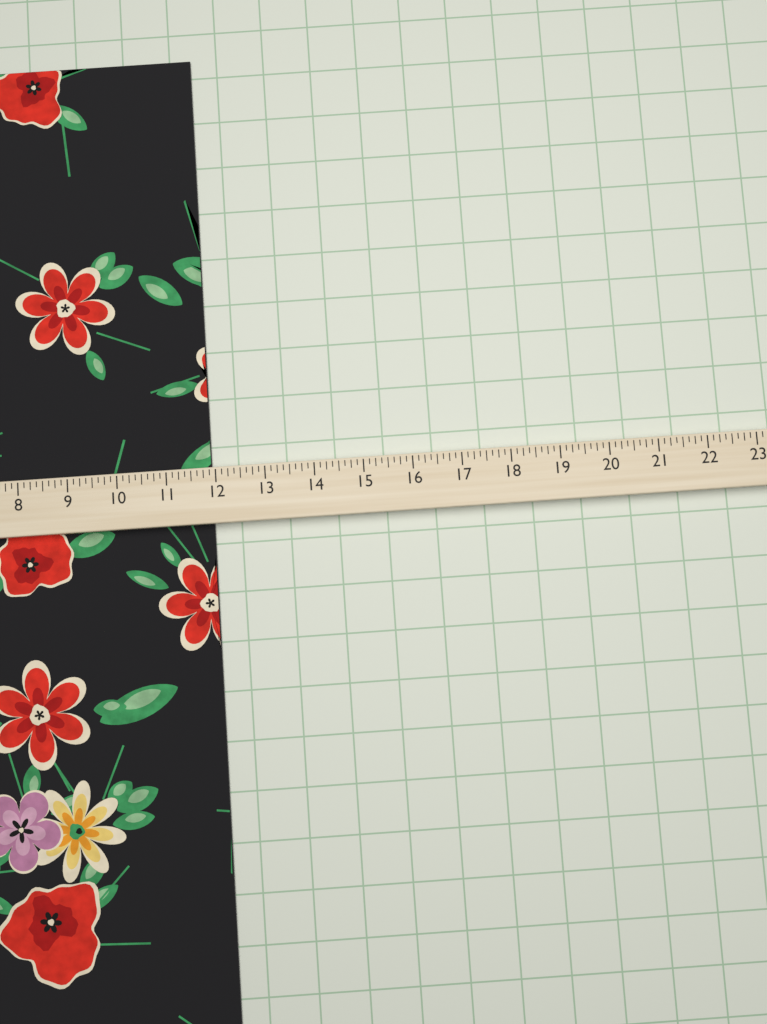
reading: 11.875 (no unit)
